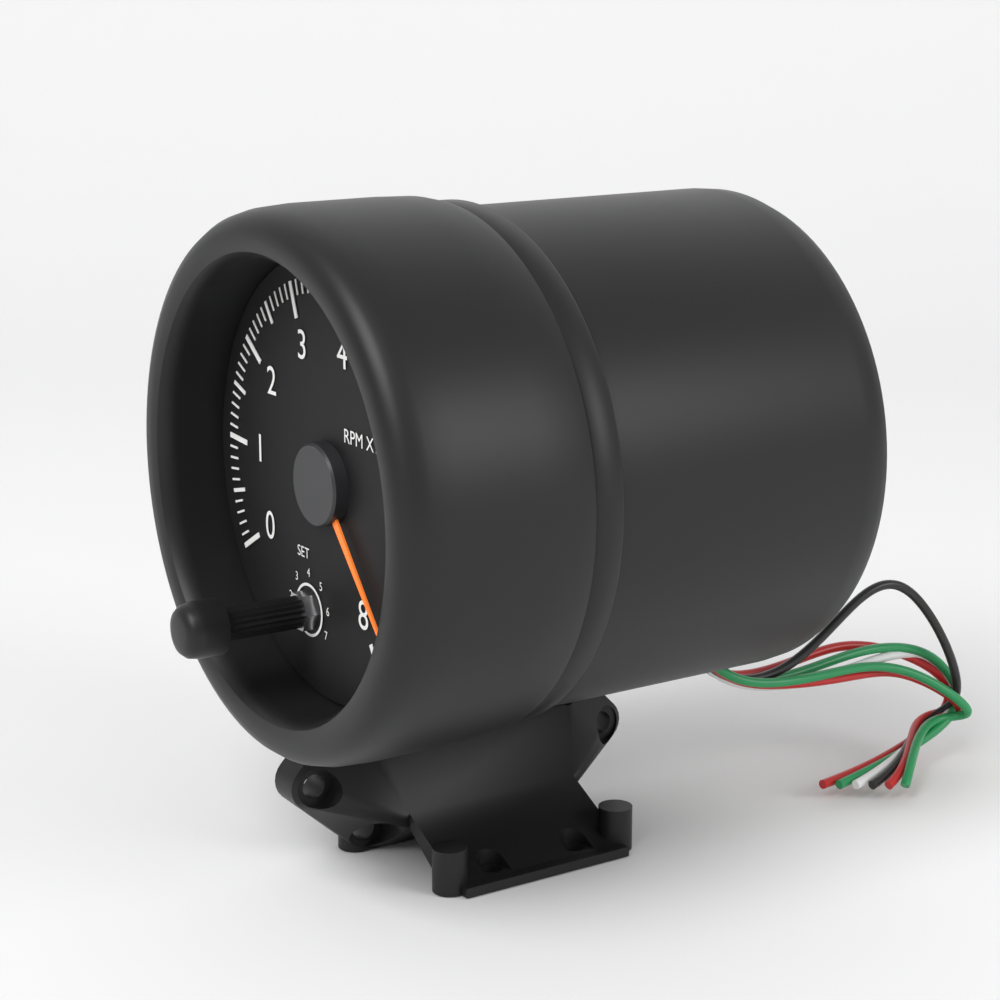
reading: 7.7 RPM x1000
